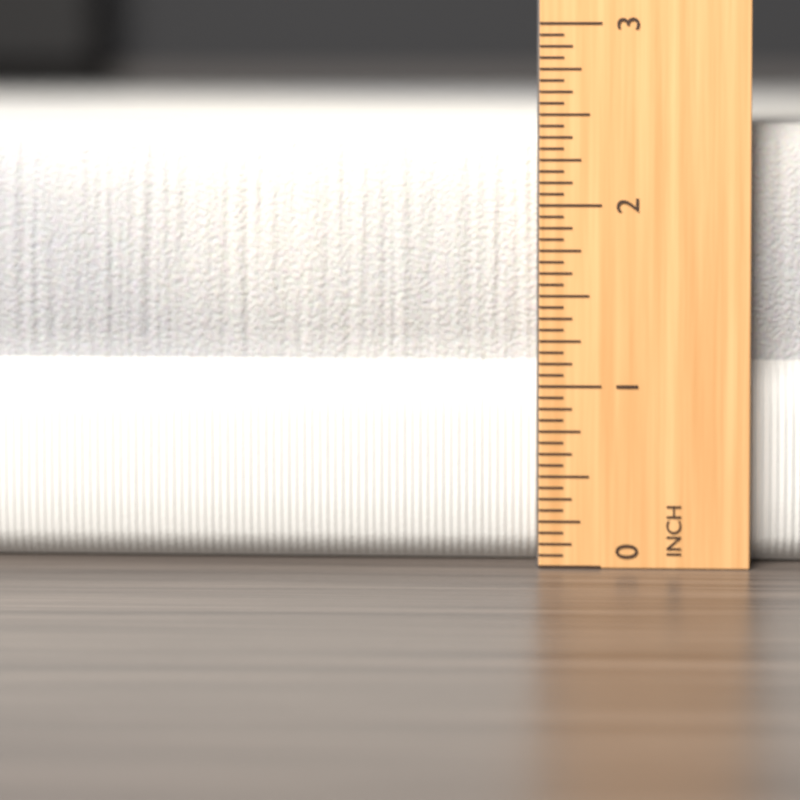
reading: 2.4375 inch
